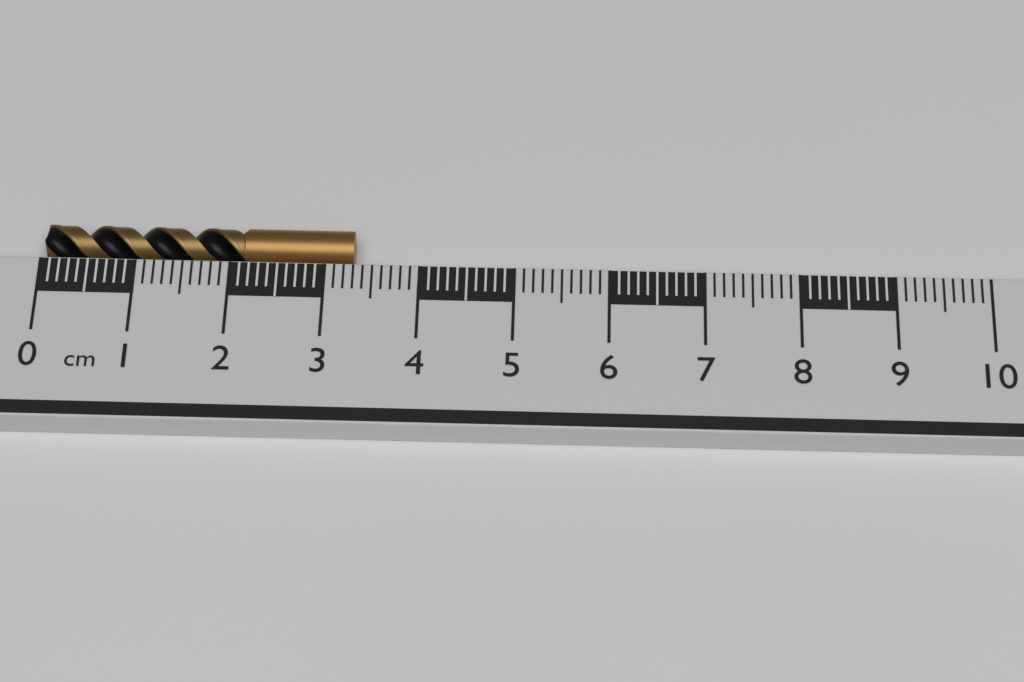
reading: 3.3 cm
